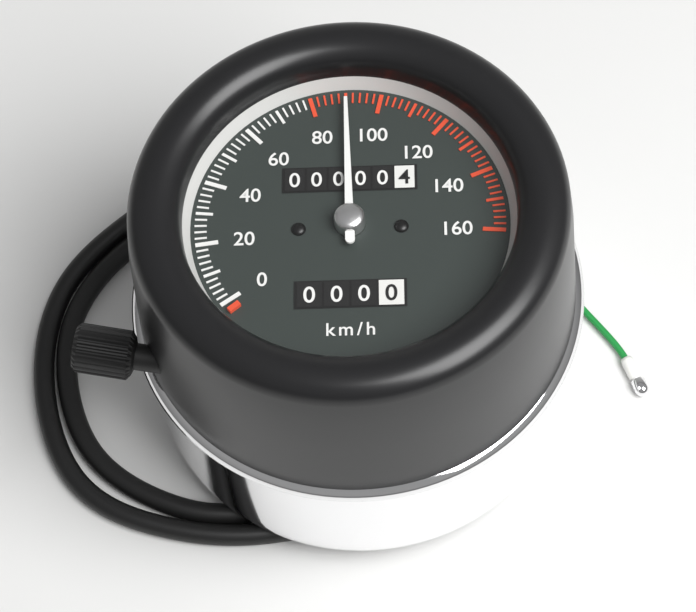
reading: 90 km/h
